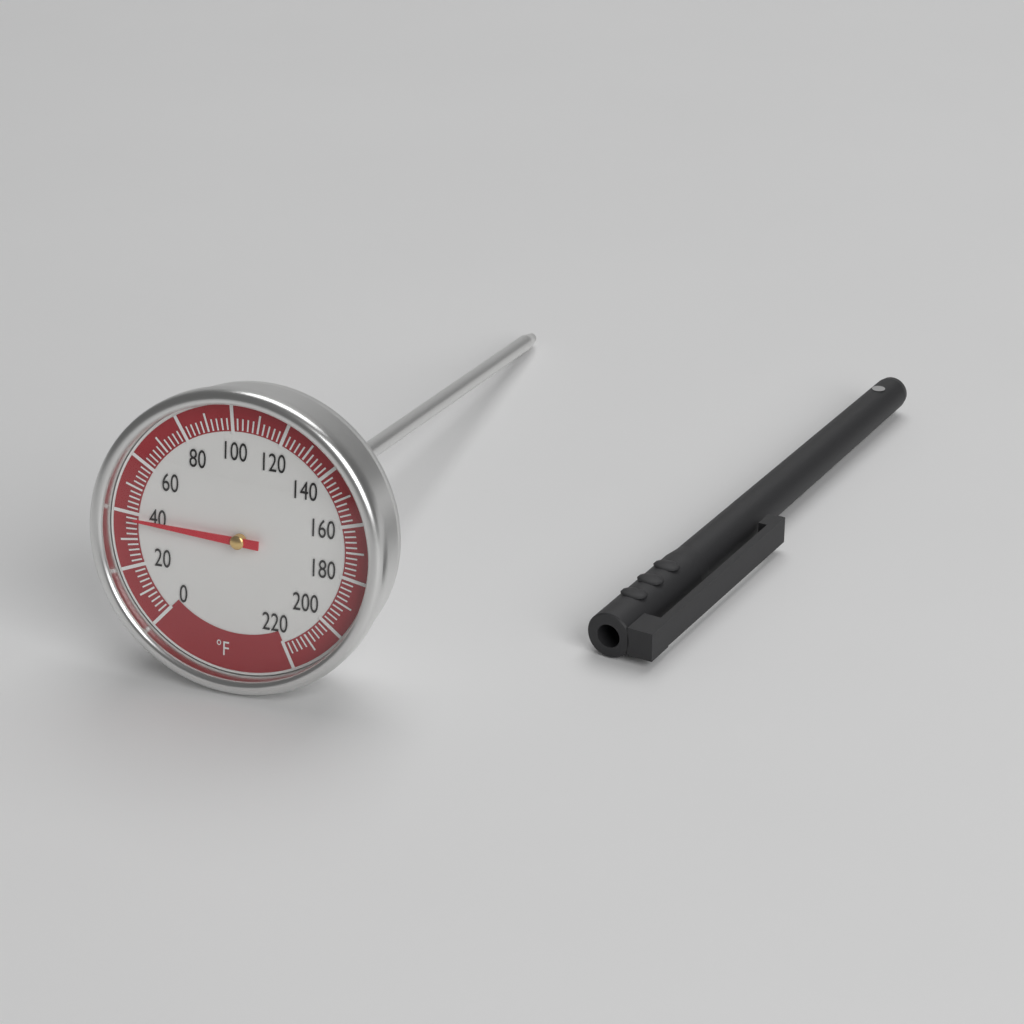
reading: 38 °F
